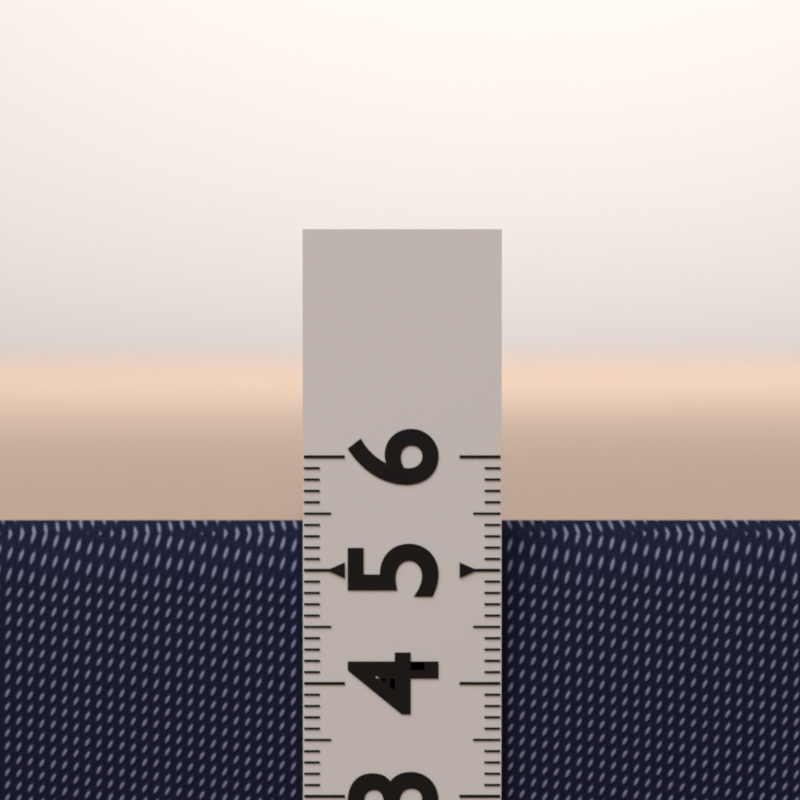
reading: 5.4 (no unit)
